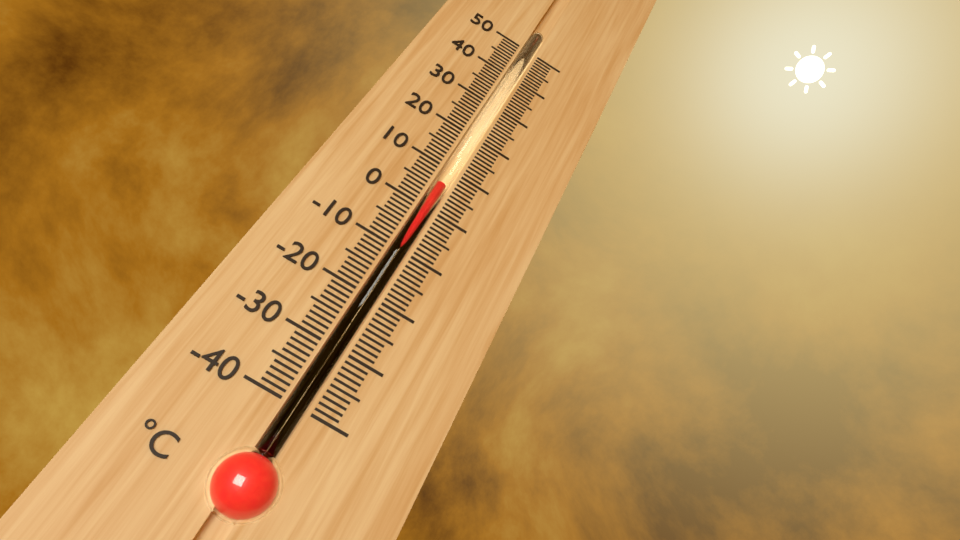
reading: 6 °C
